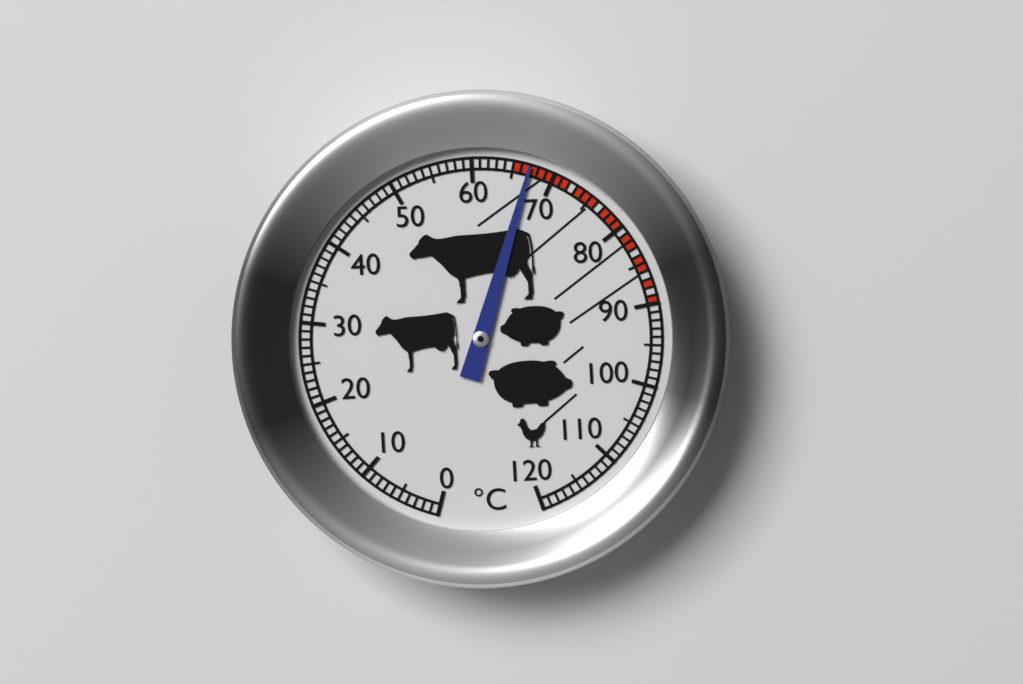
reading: 67 °C
